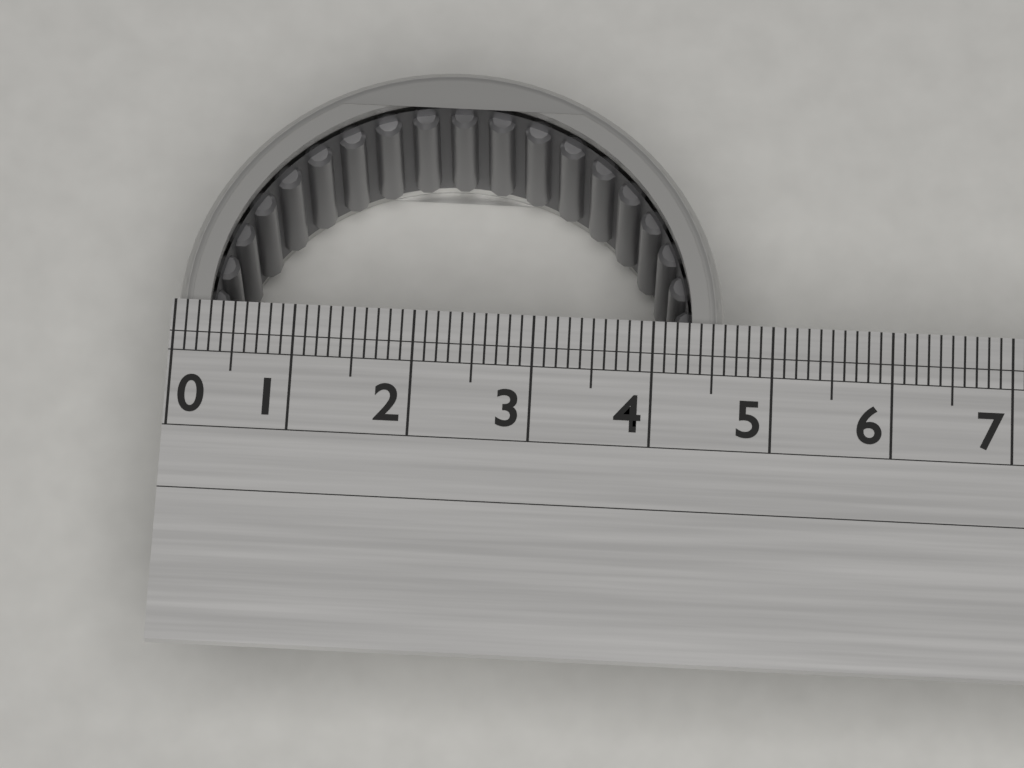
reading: 4.6 (no unit)
